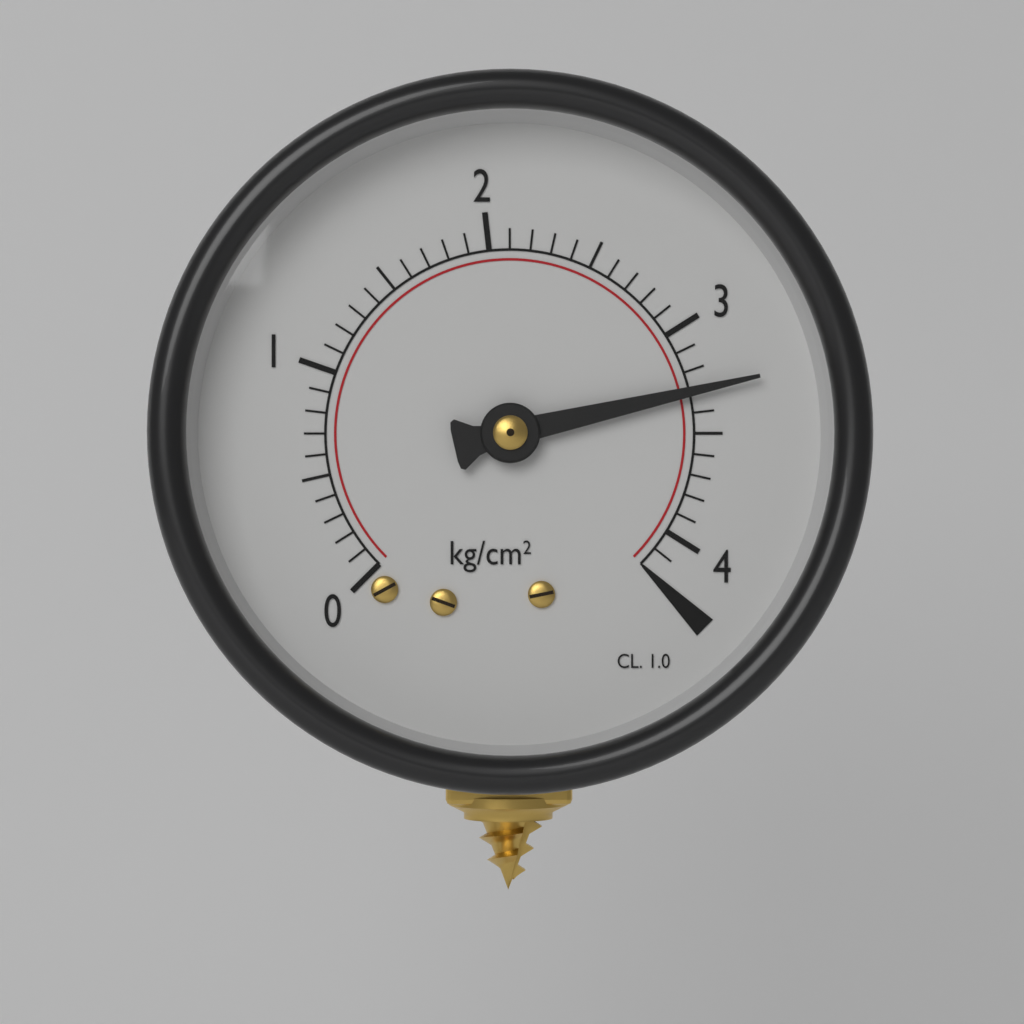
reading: 3.3 kg/cm²
